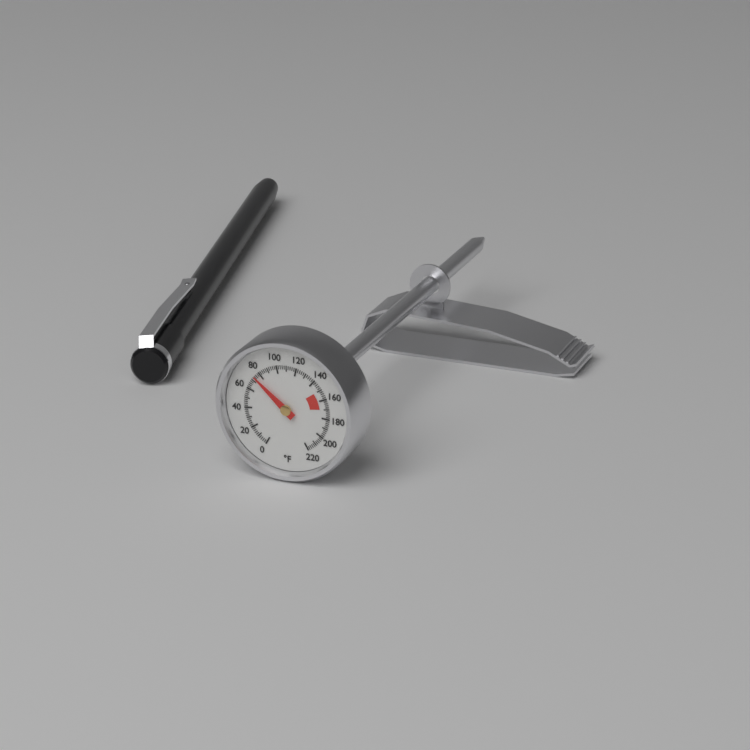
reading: 74 °F
